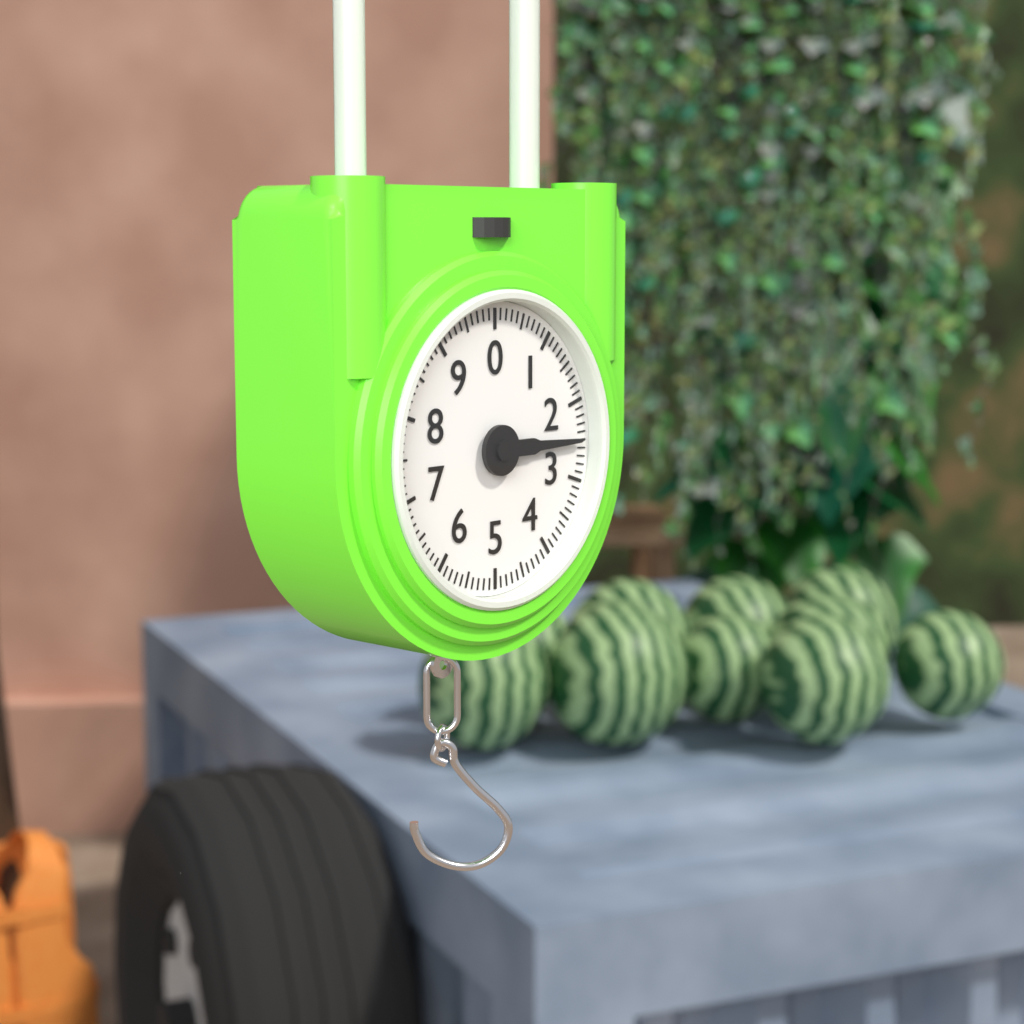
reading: 2.5 (no unit)
